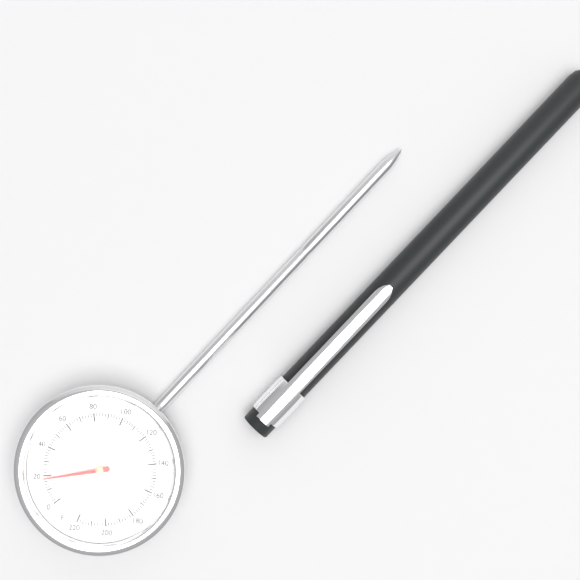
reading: 18 °F
